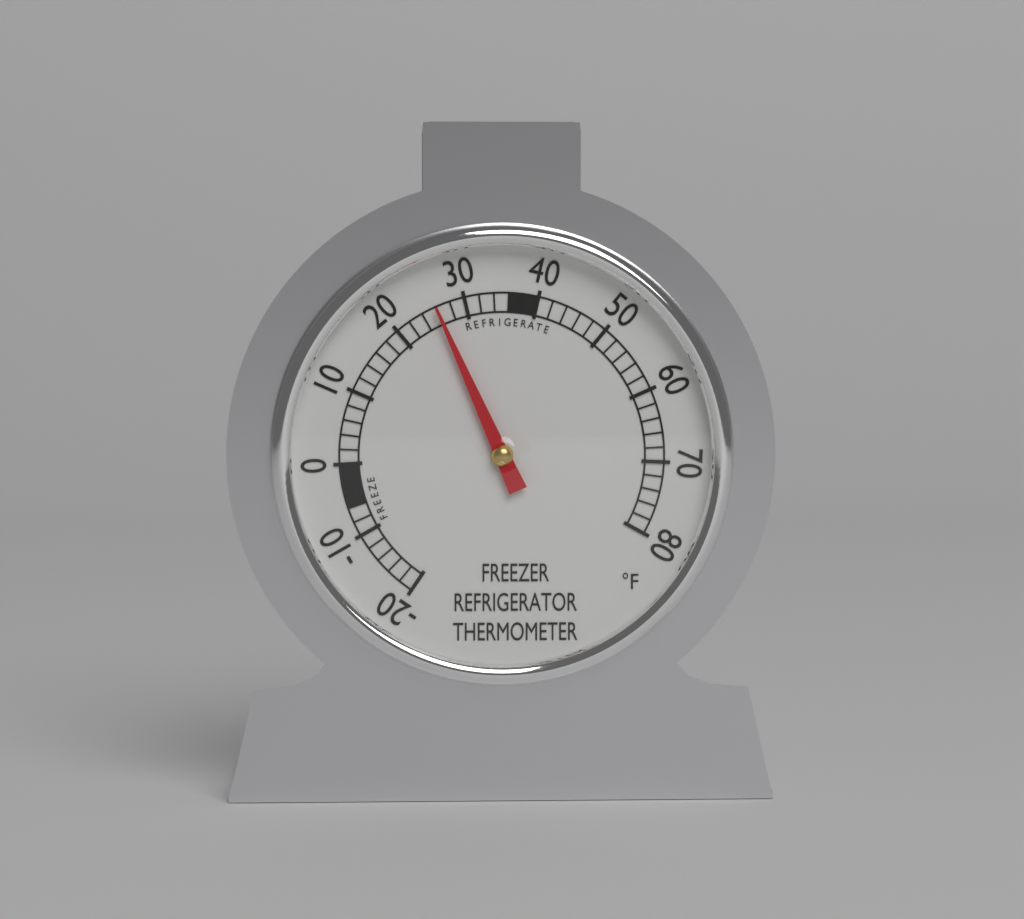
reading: 26 °F
